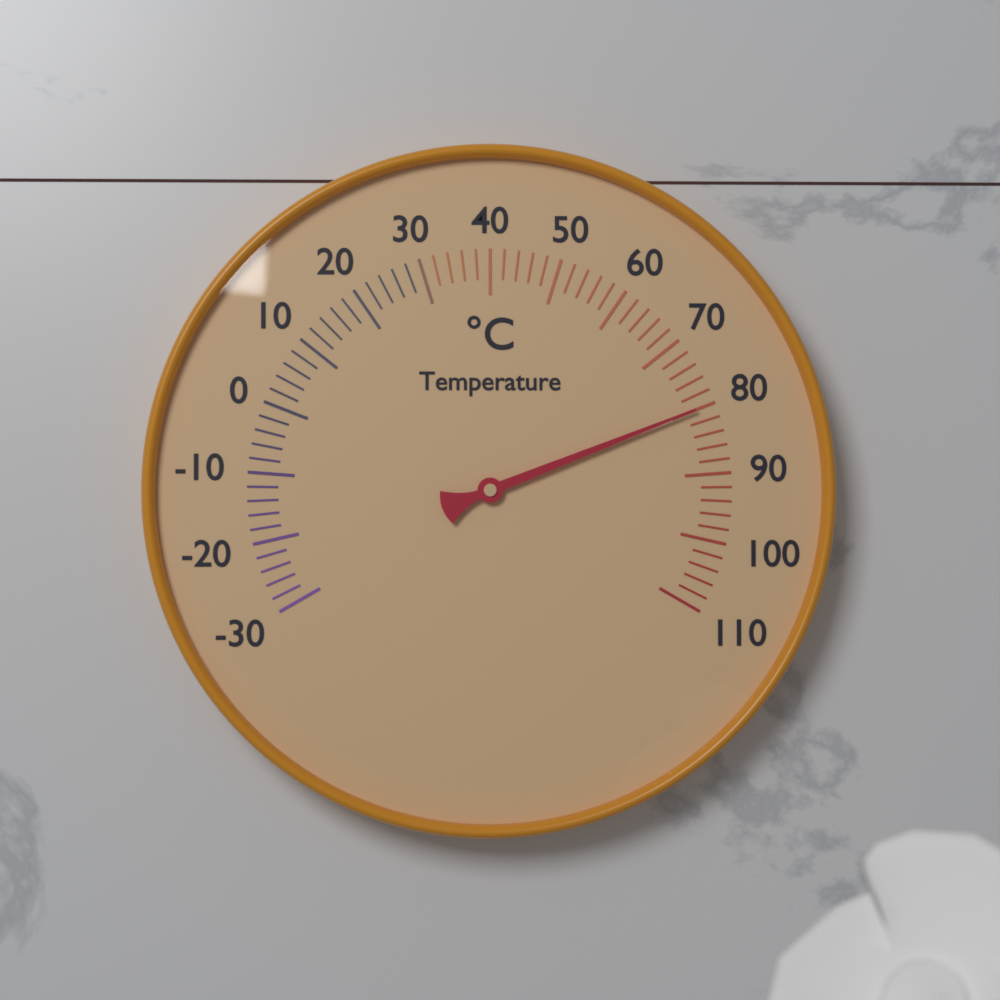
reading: 80 °C
